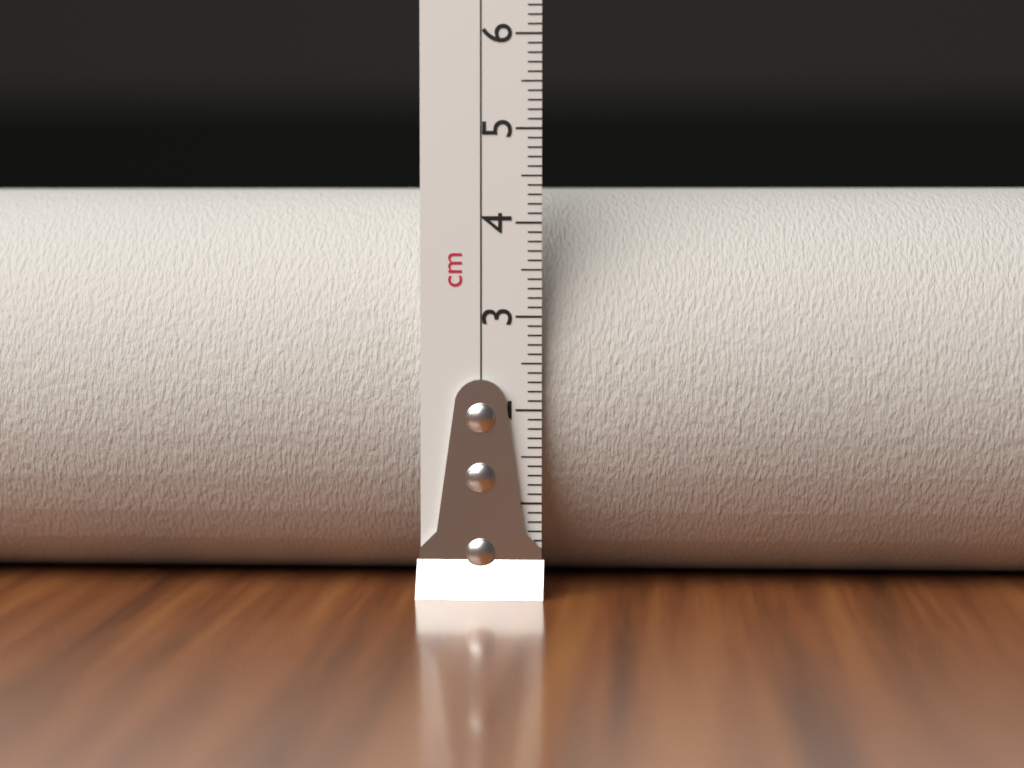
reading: 4.4 cm
